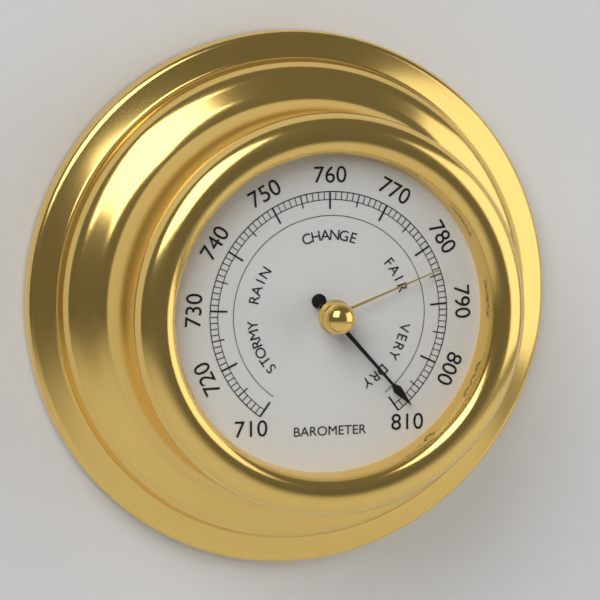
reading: 808 (no unit)
